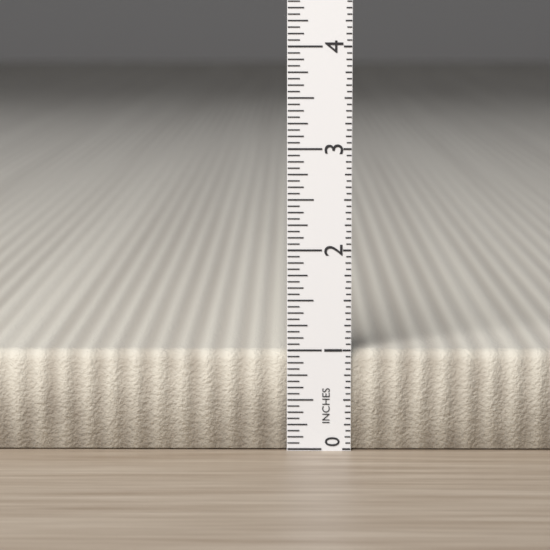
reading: 1.0000 in
